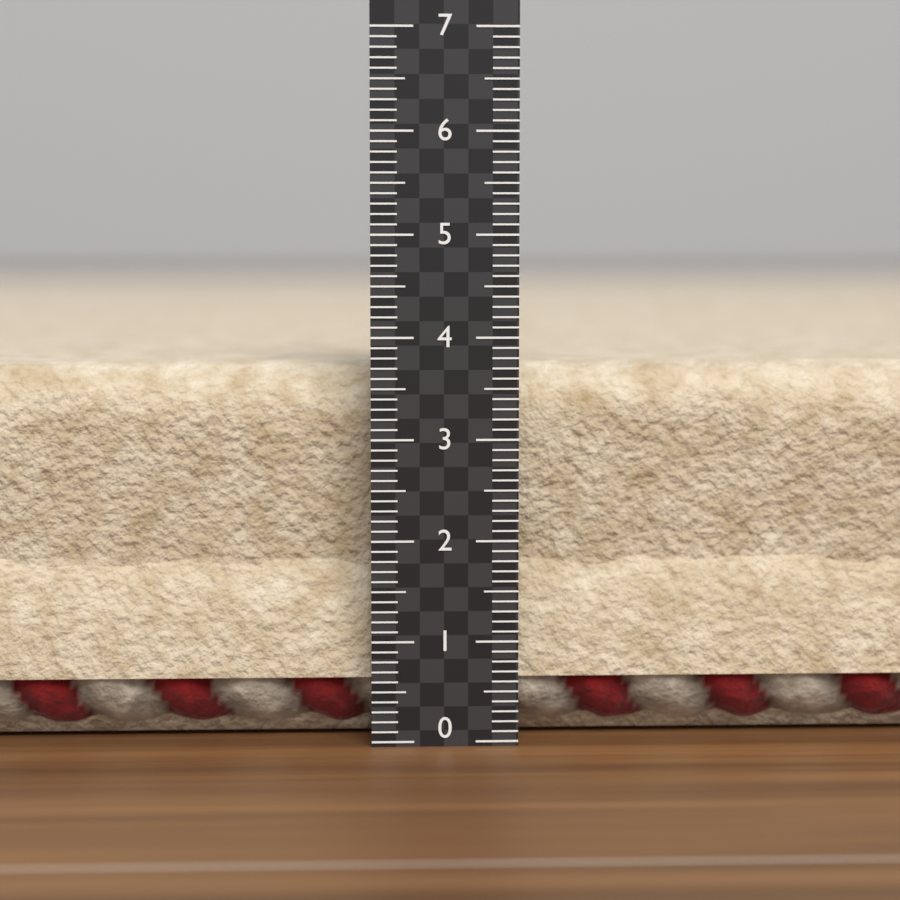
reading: 3.7 (no unit)
